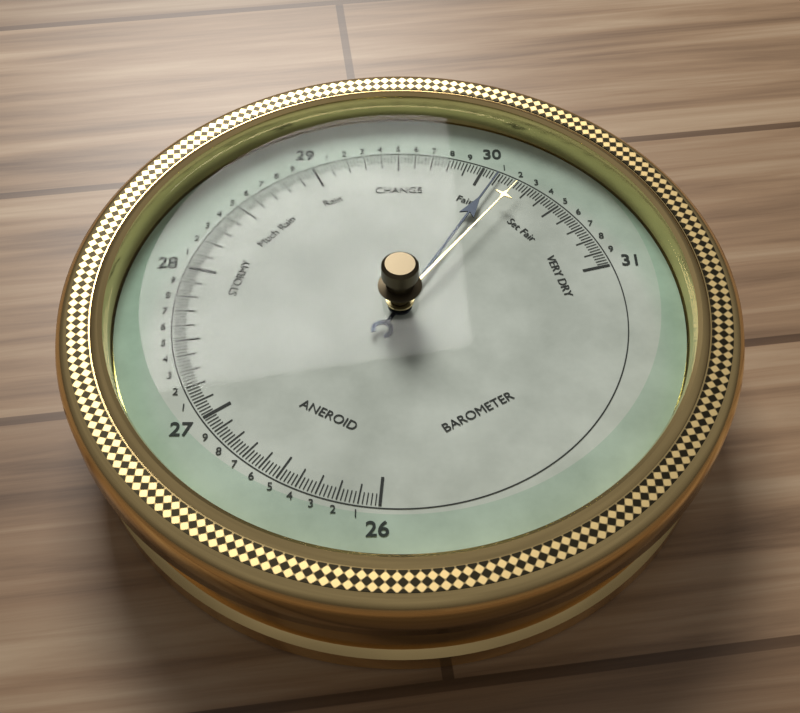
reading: 30.10 (no unit)
